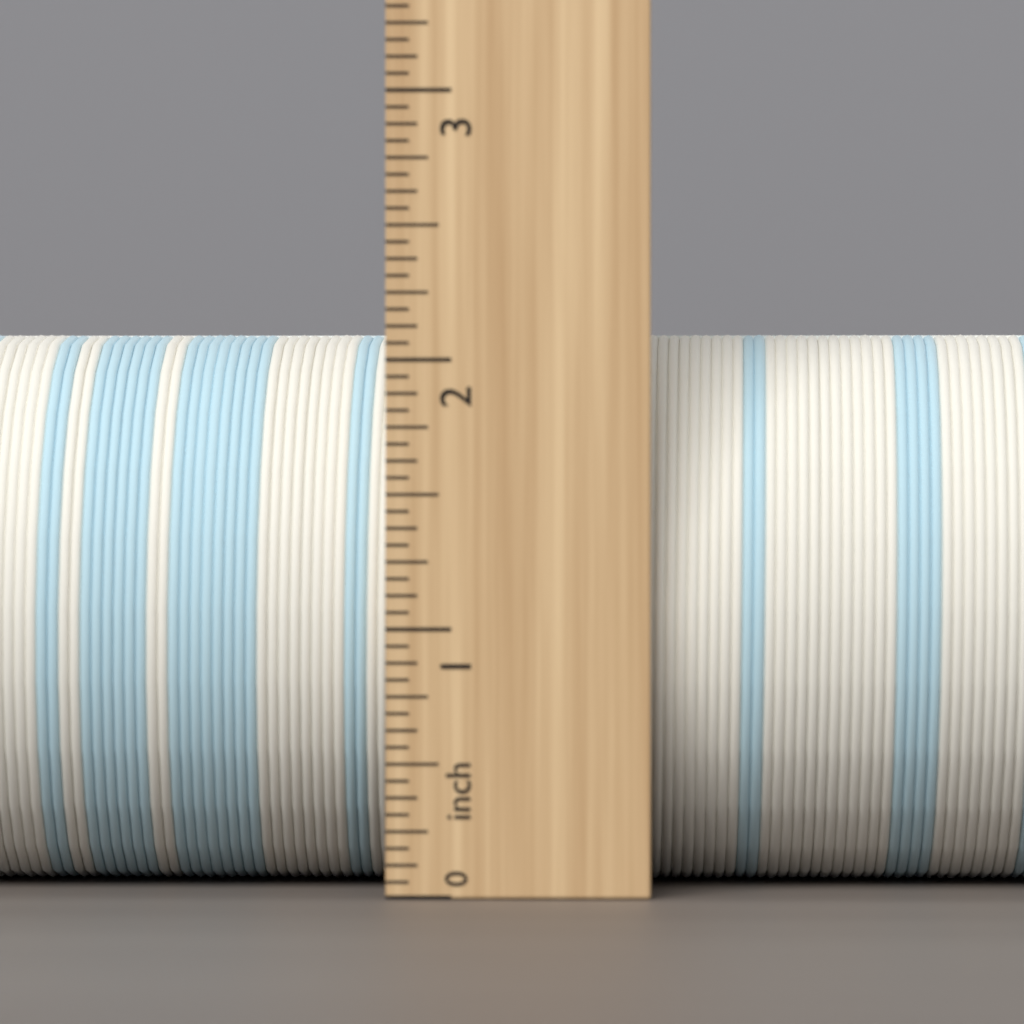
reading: 2.1250 inch
